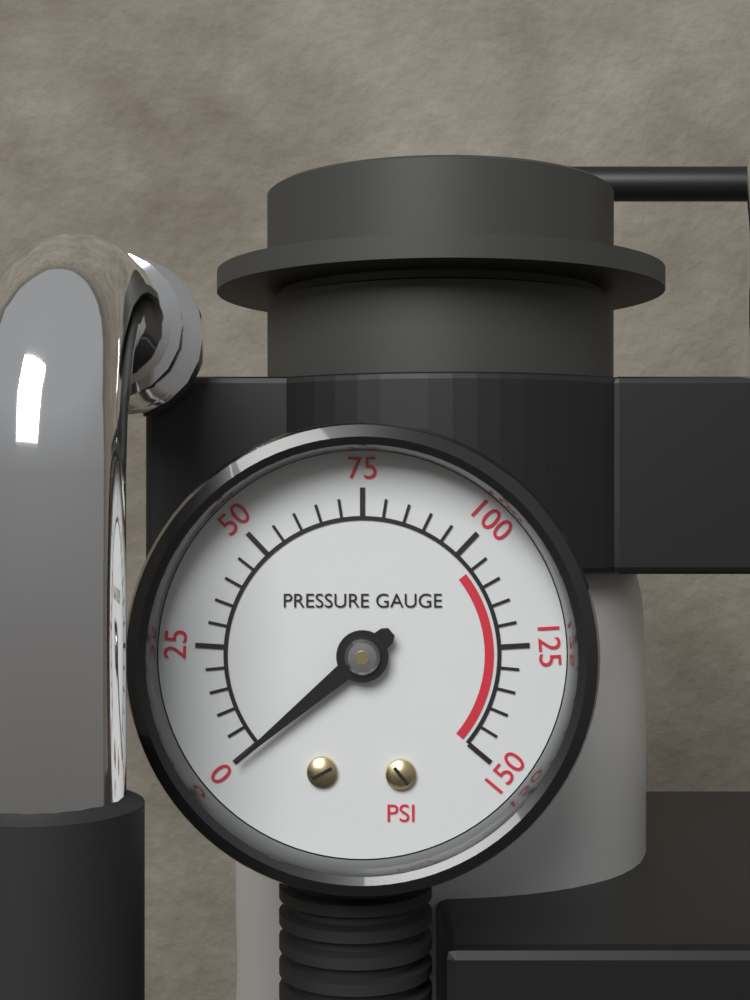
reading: 0 psi
